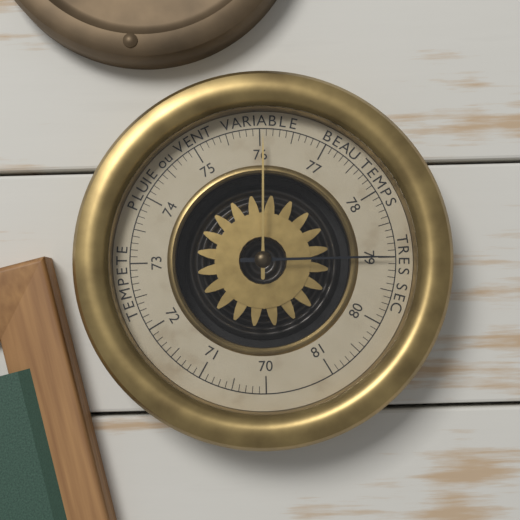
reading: 79.0 (no unit)
